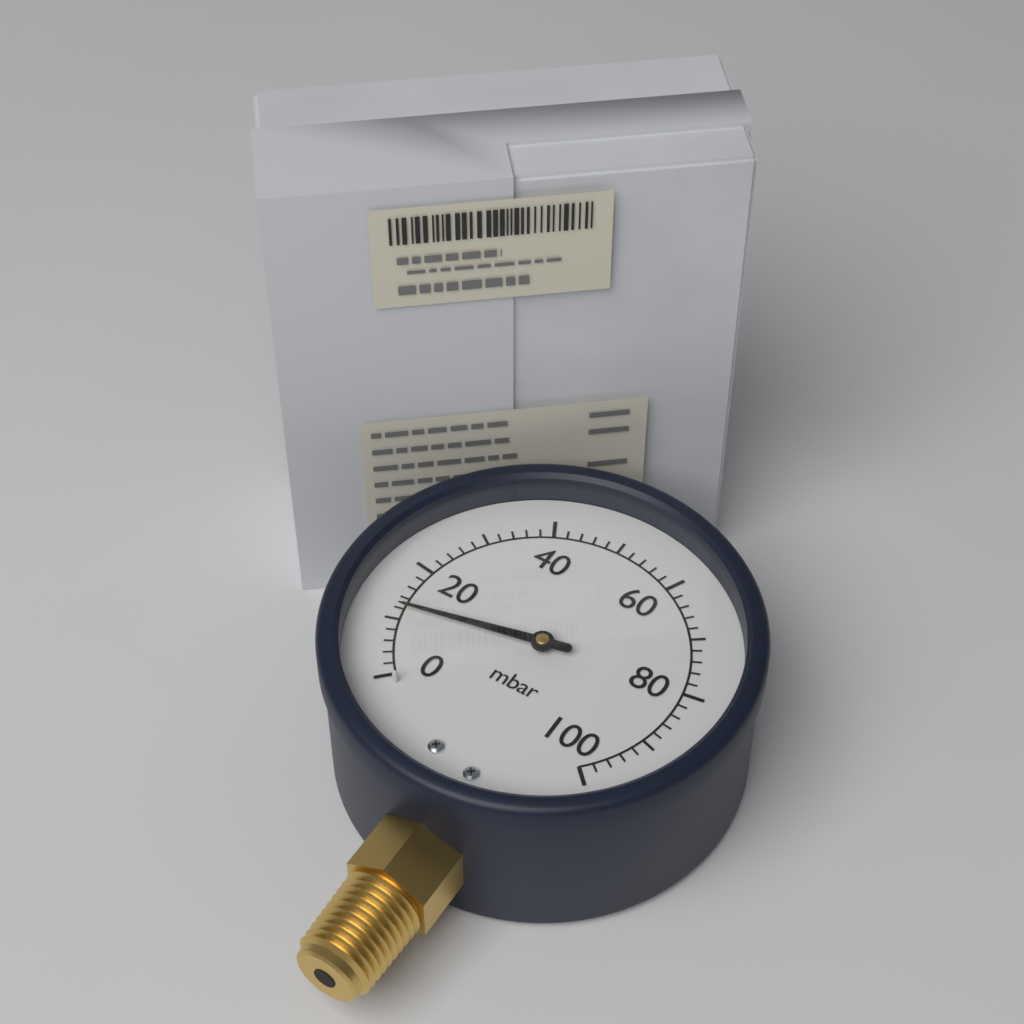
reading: 12 mbar
